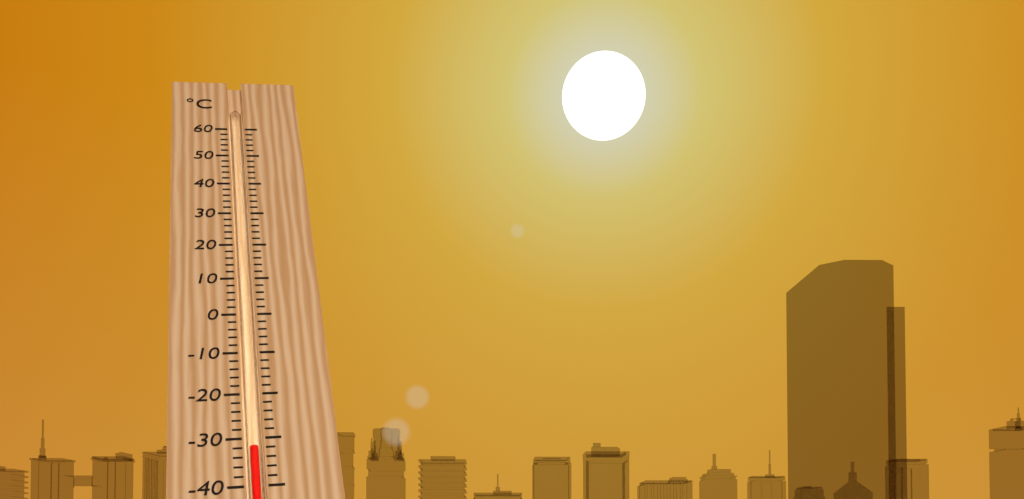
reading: -32 °C
